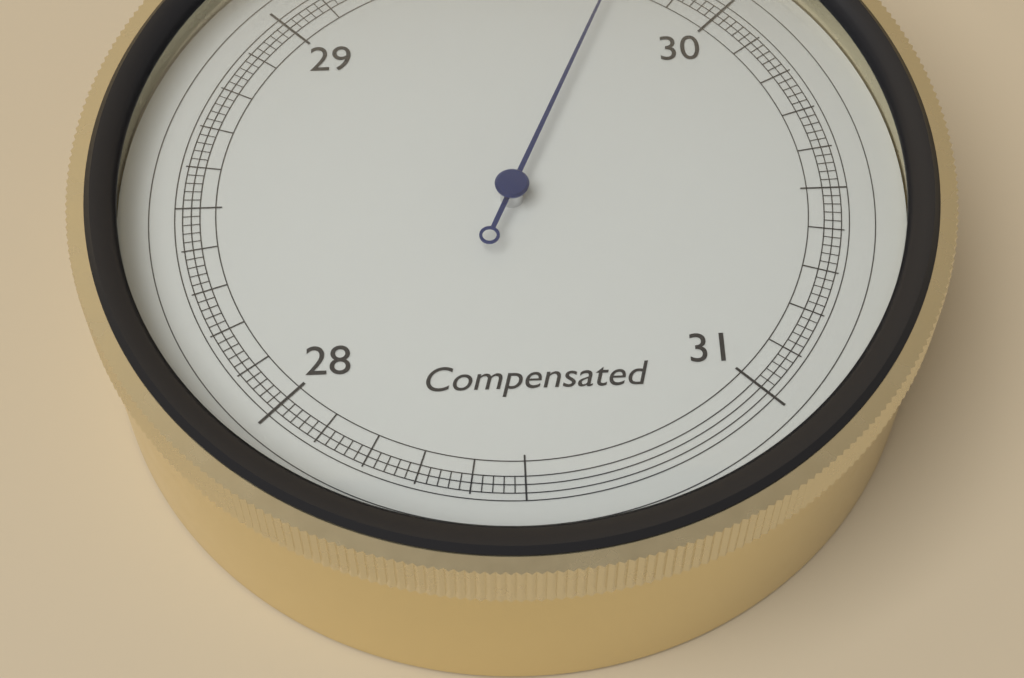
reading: 29.76 inHg
